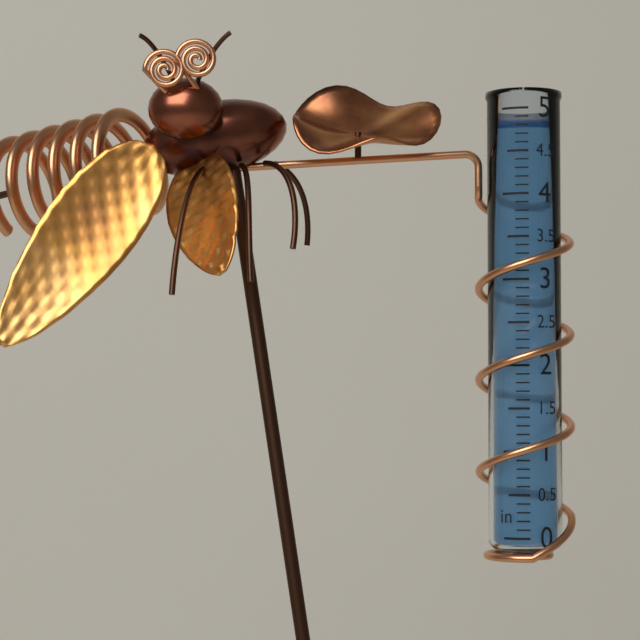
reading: 4.8 in
